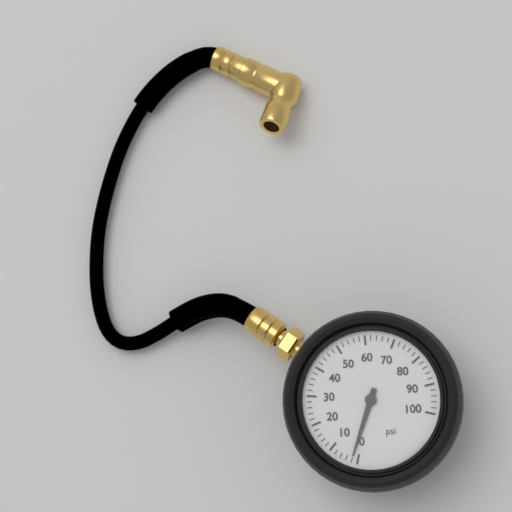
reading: 2 psi
